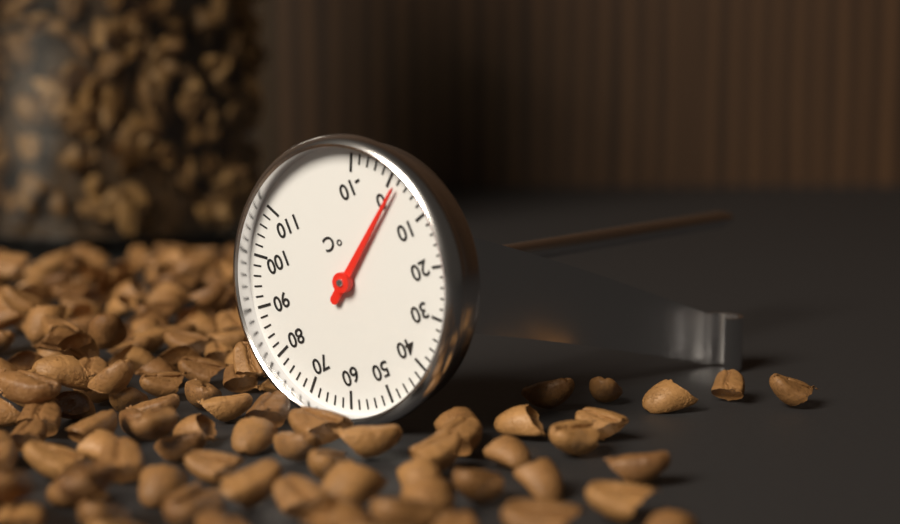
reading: 2 °C
